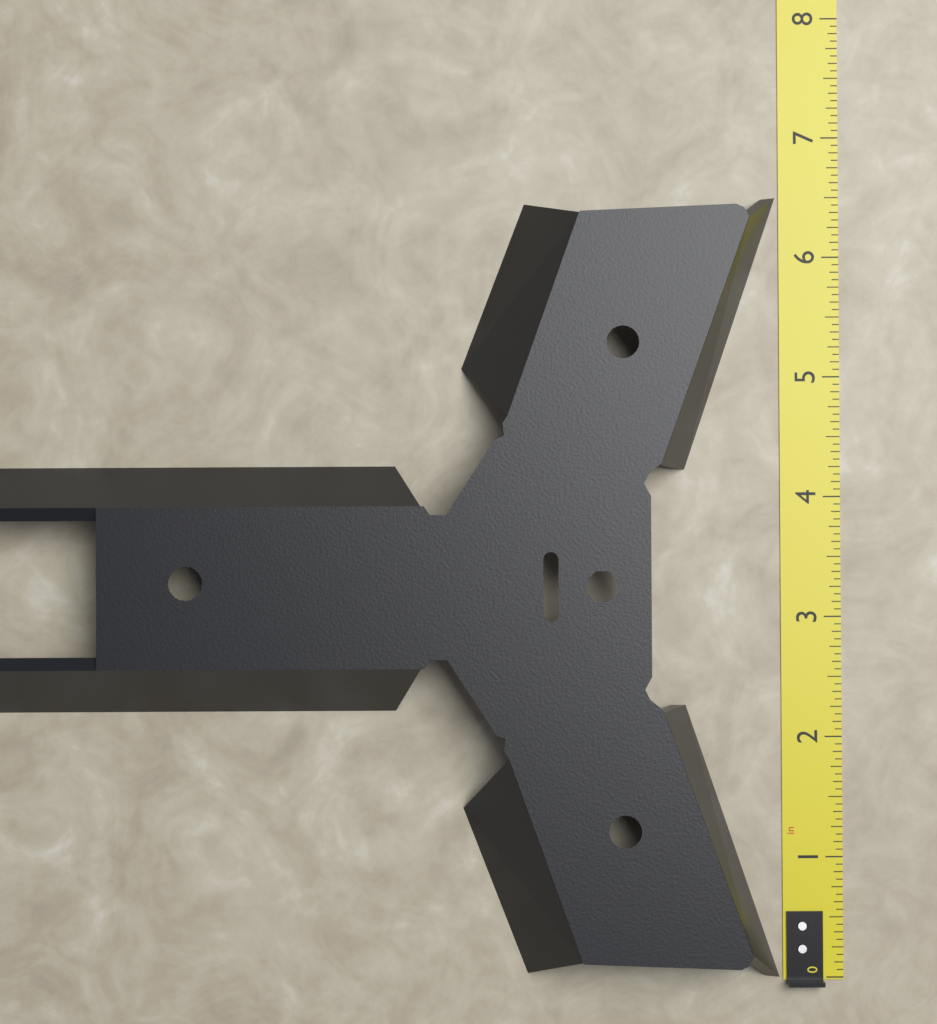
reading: 6.5000 in
